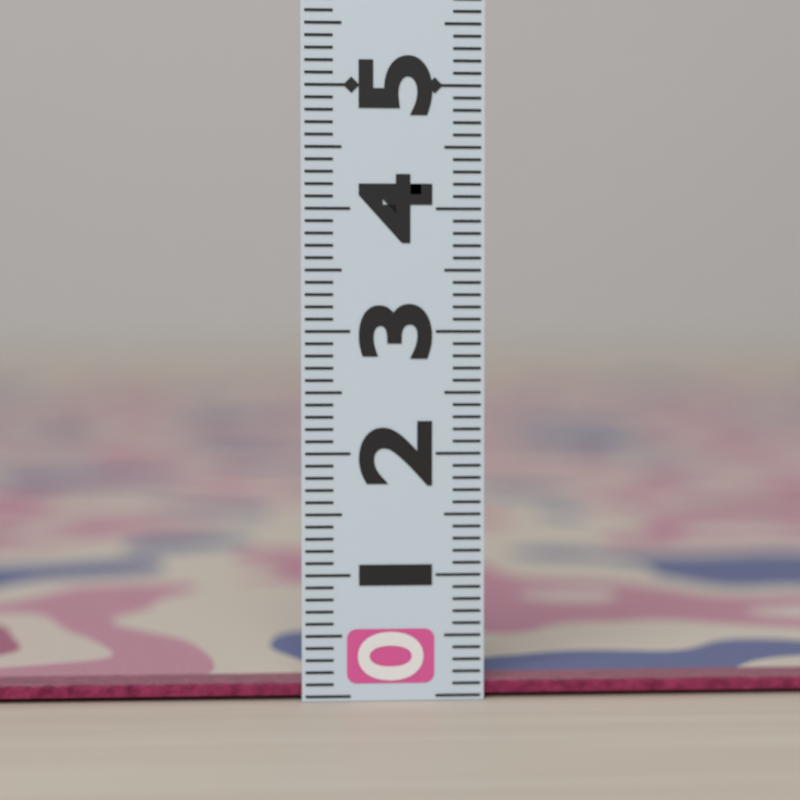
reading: 0.1 (no unit)
